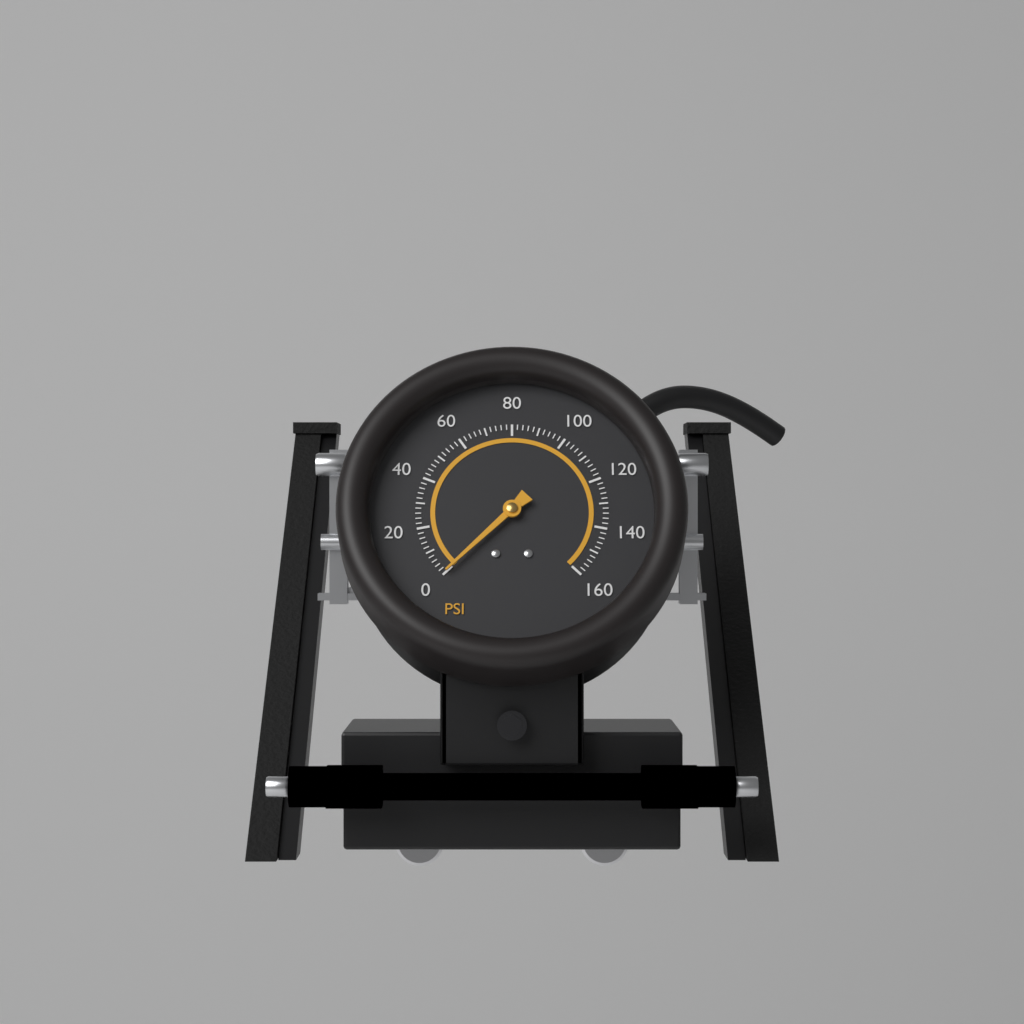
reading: 0 psi
